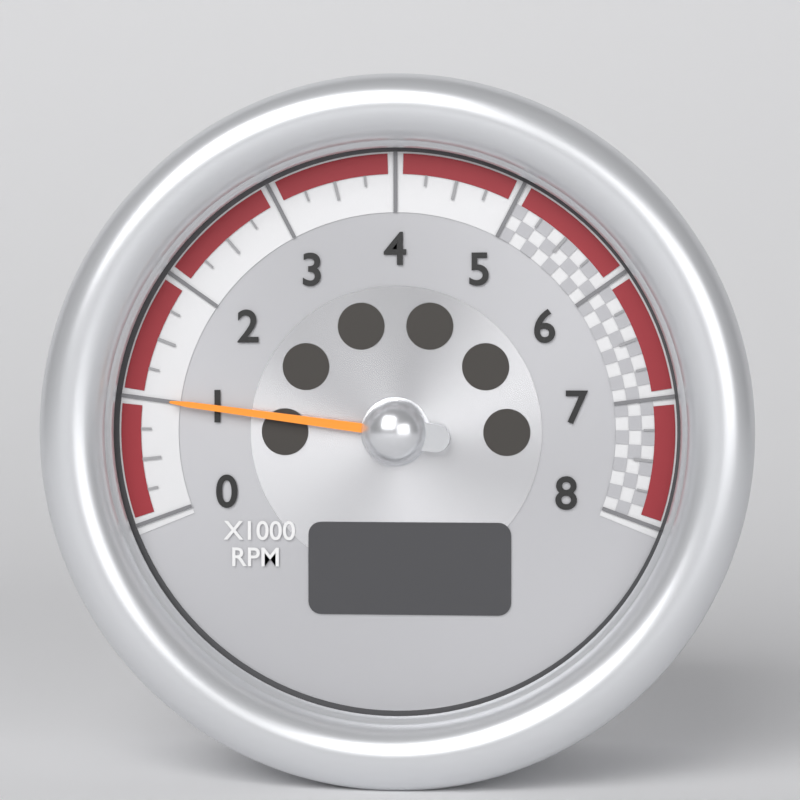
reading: 1.00 x1000 RPM
